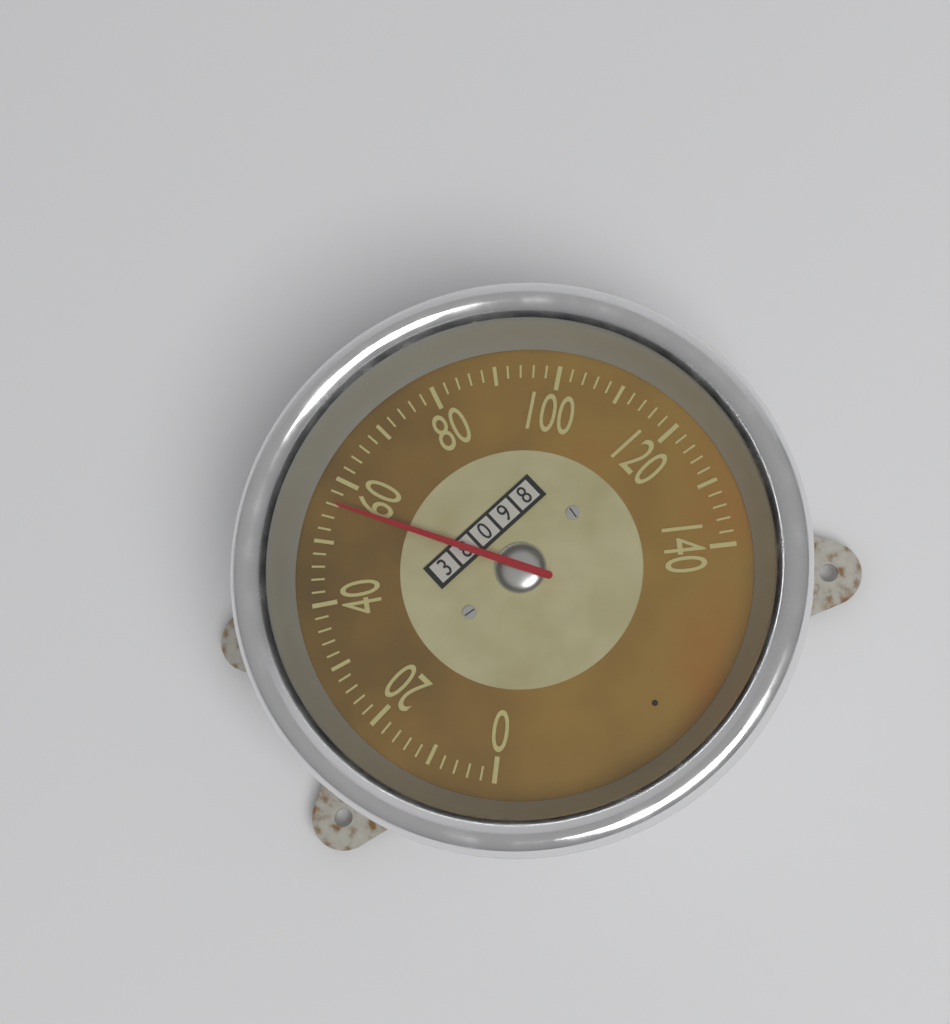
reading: 56 (no unit)
